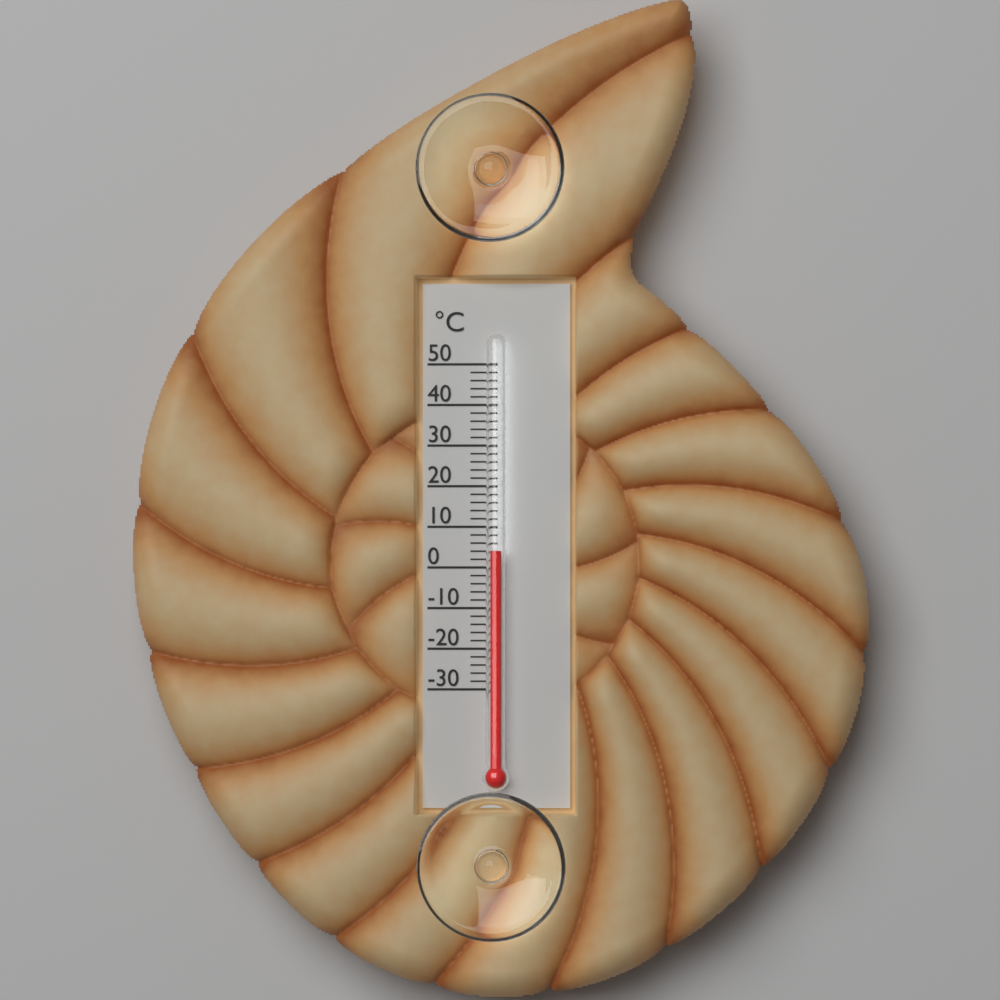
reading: 4 °C
